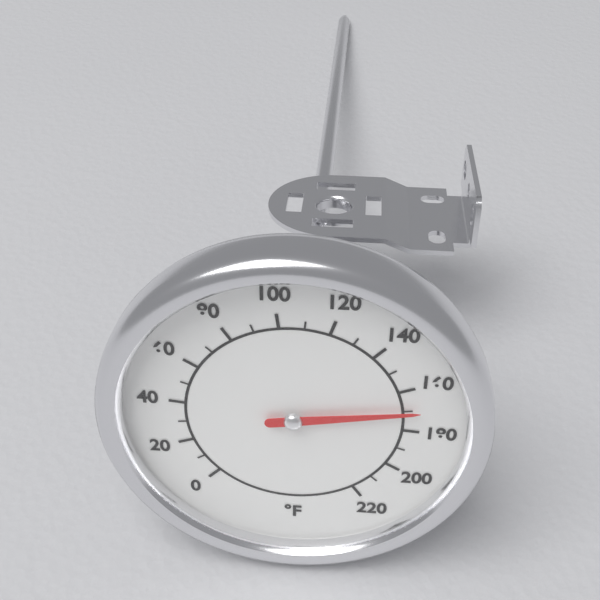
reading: 170 °F
